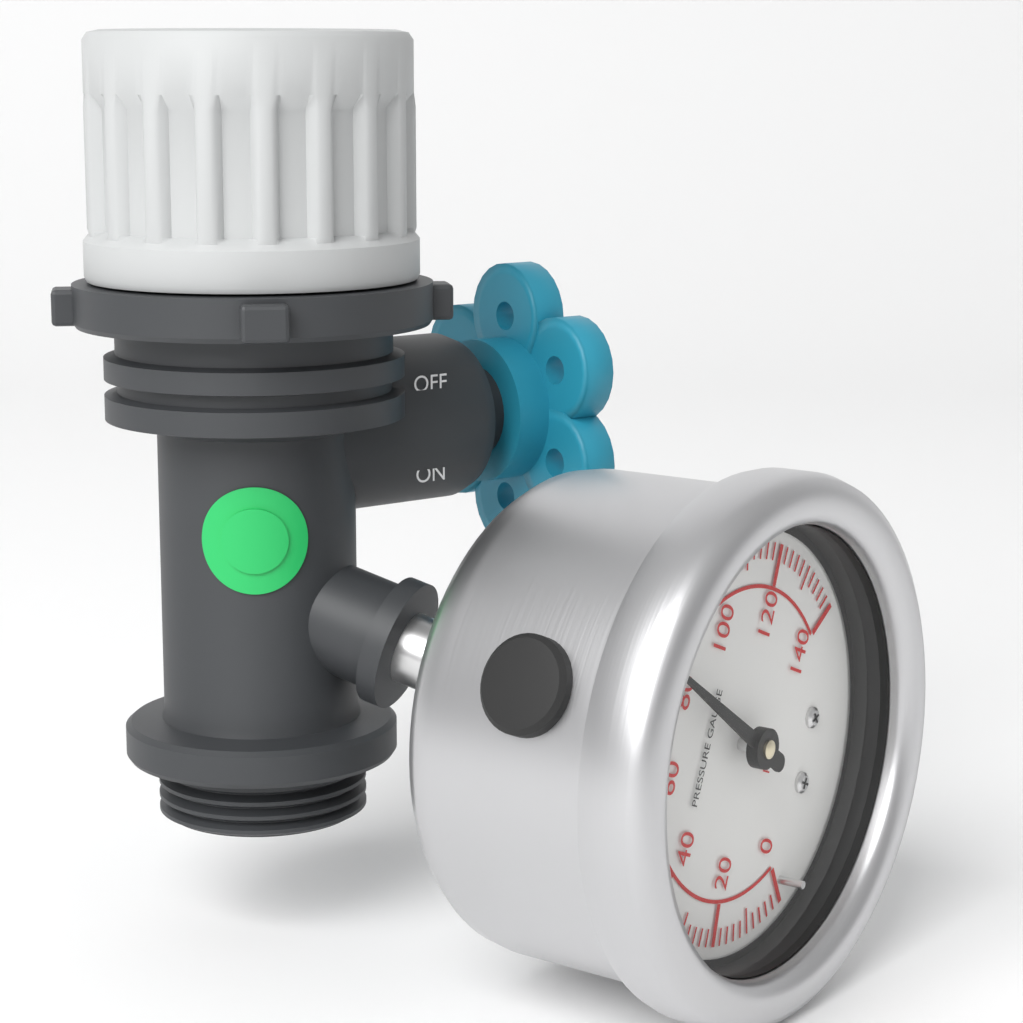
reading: 80 psi
